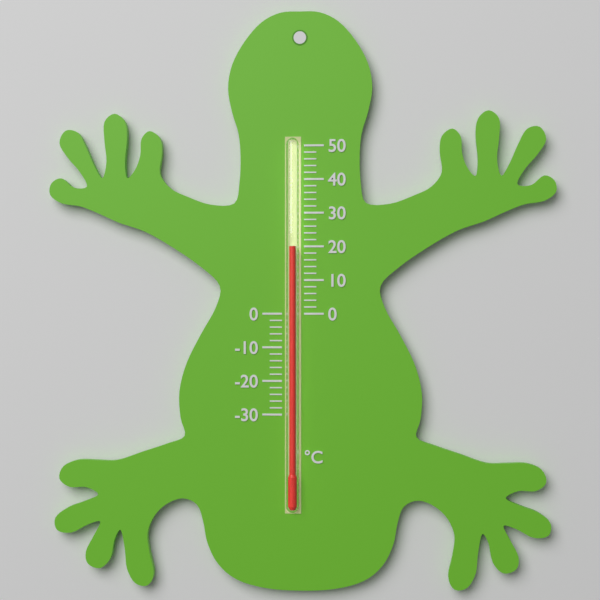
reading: 20 °C
